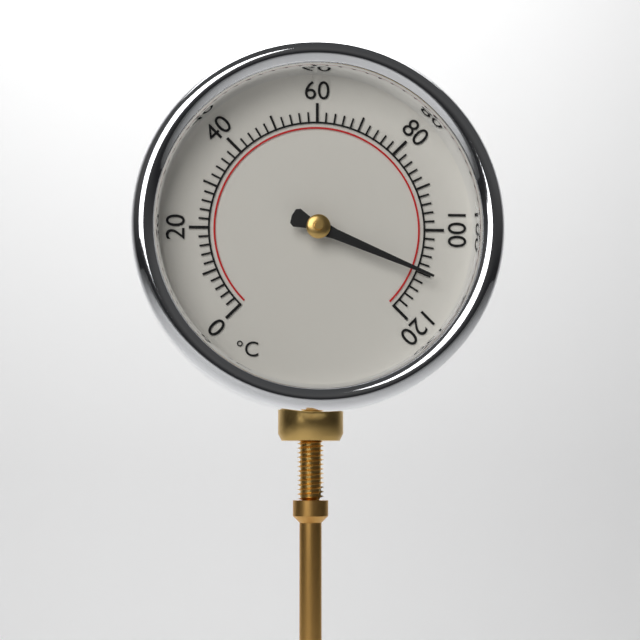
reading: 110 °C
